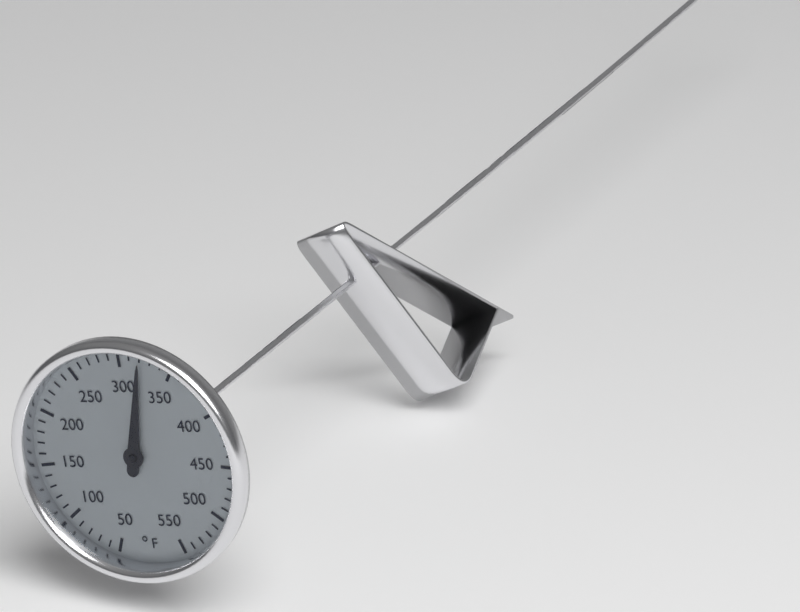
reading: 320 °F
